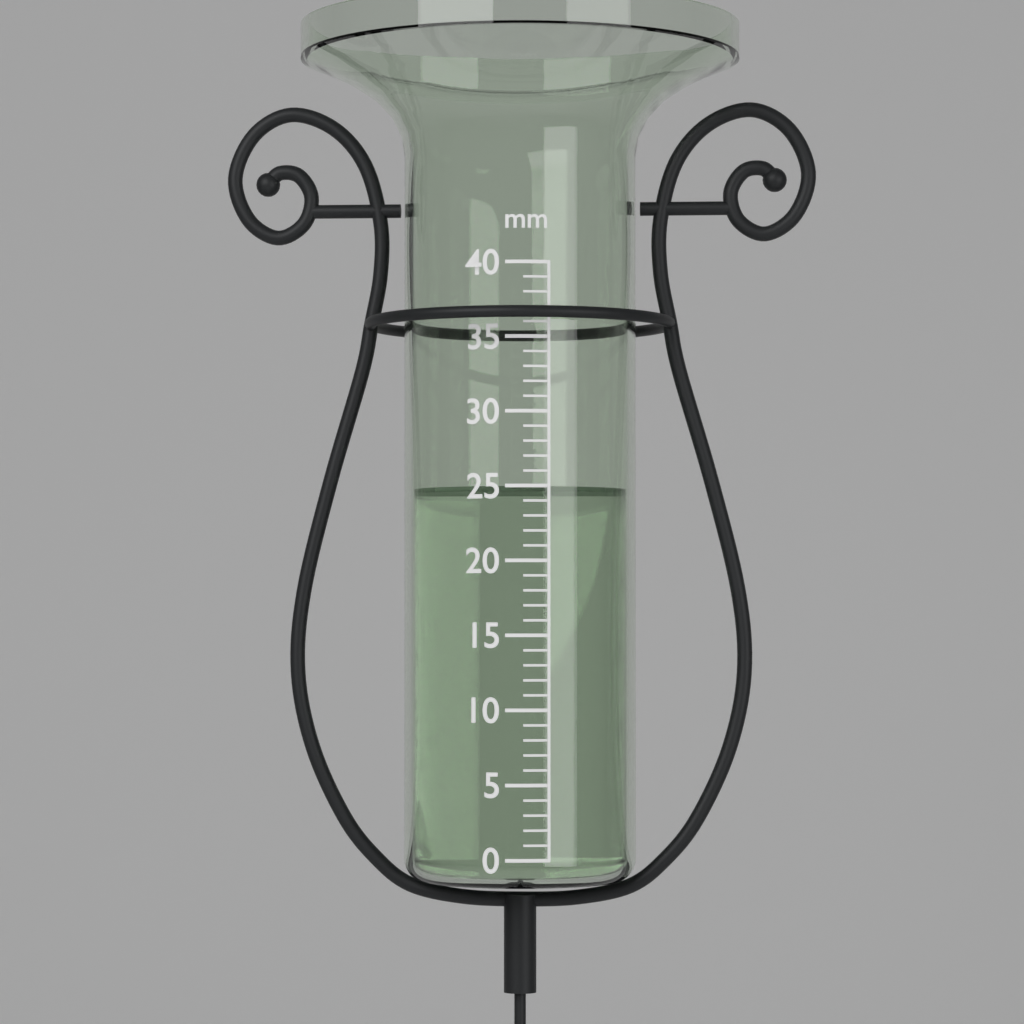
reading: 25 mm
